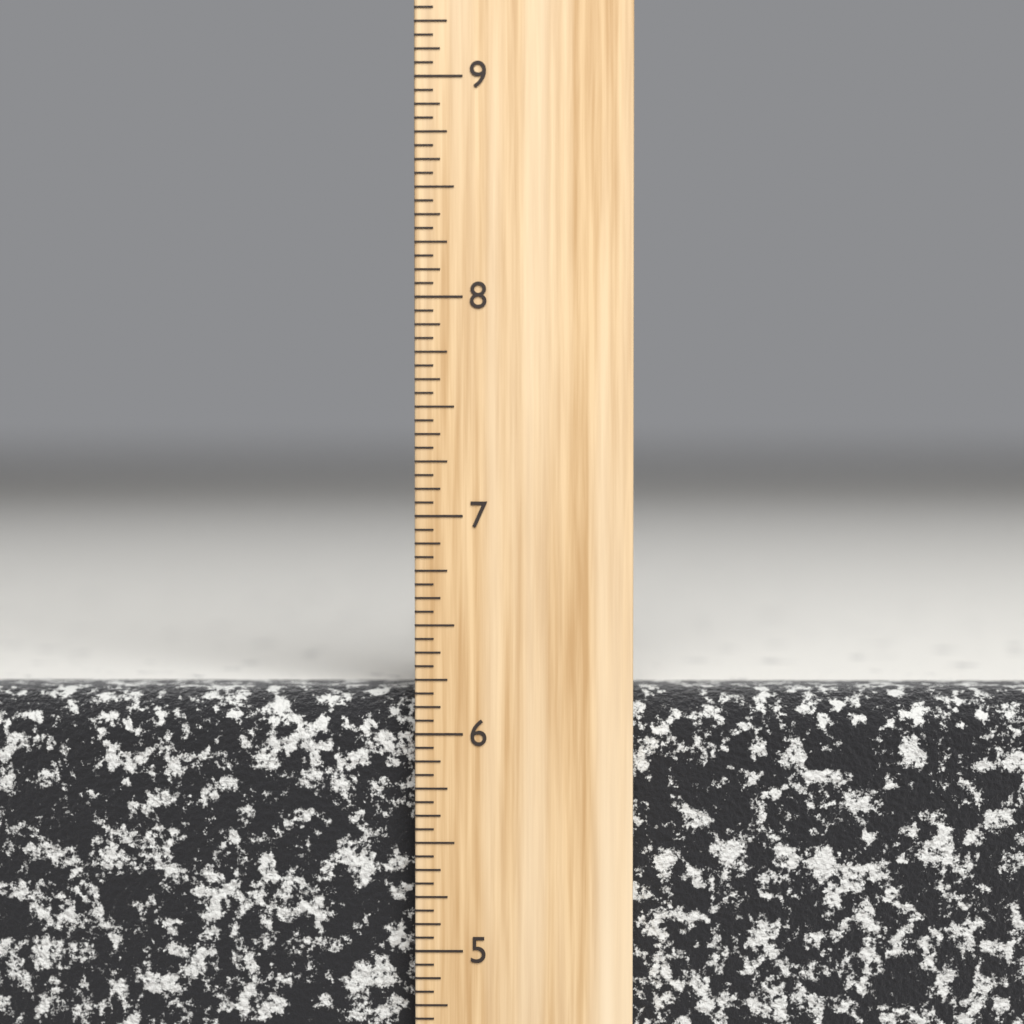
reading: 6.1875 inch
